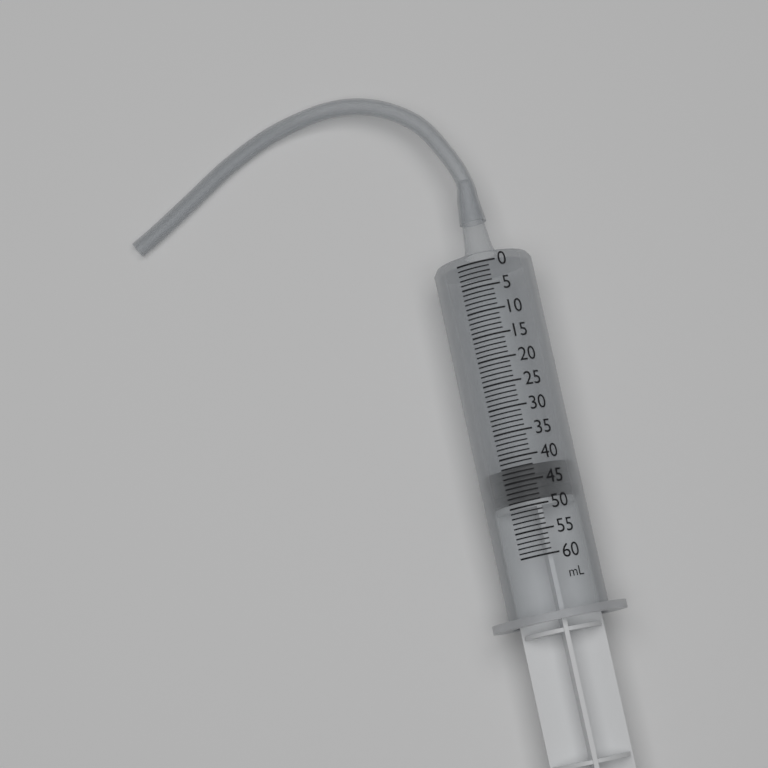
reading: 42 ml
